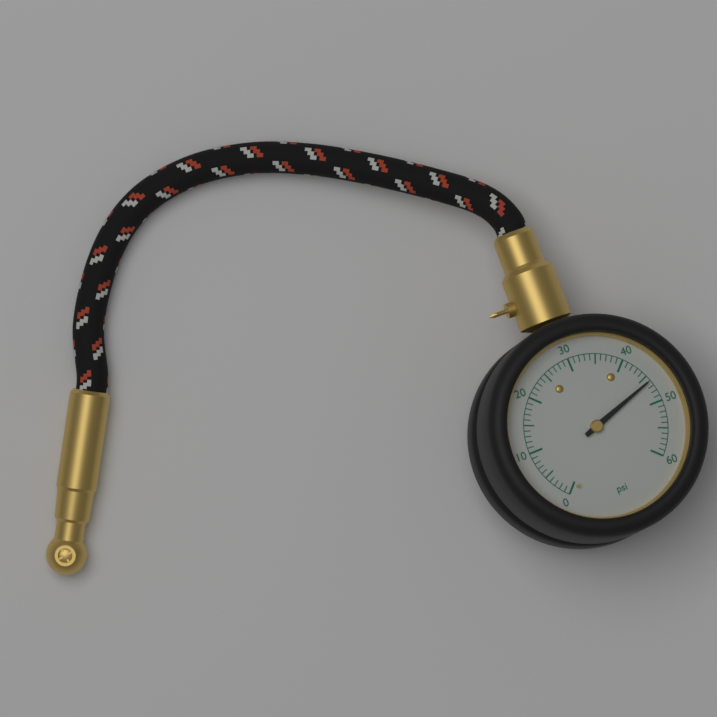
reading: 46 psi
